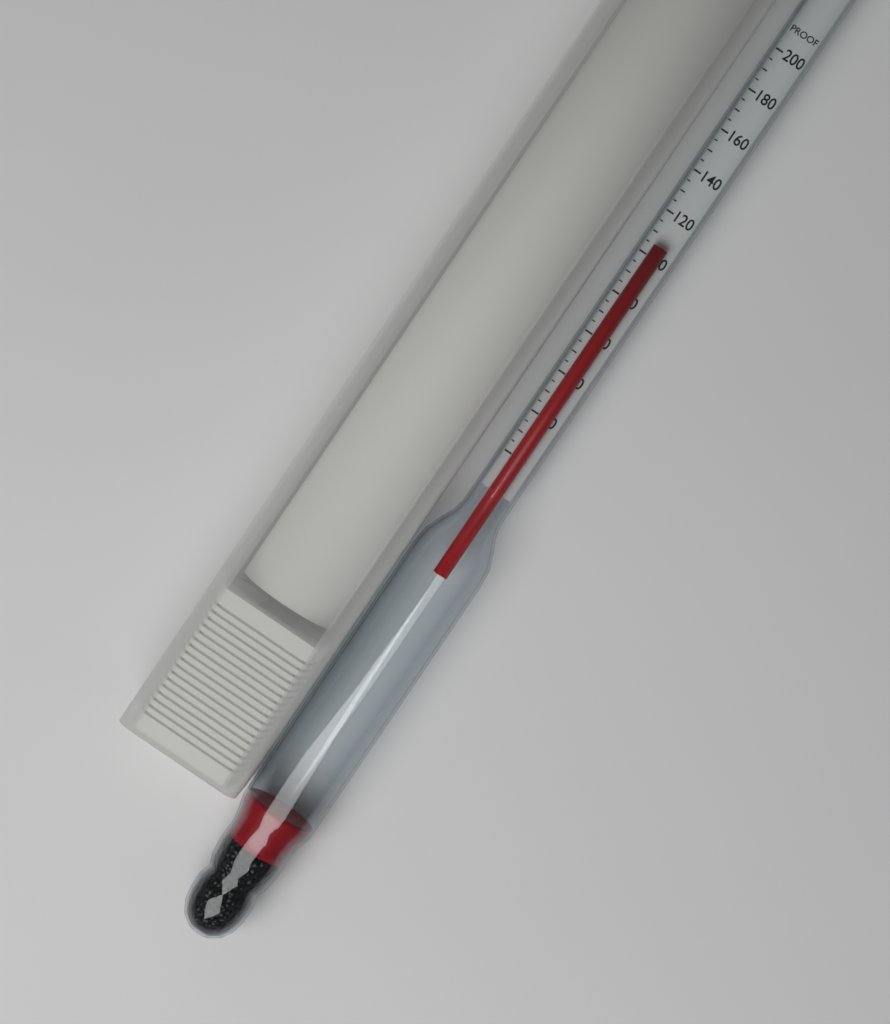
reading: 105 proof
